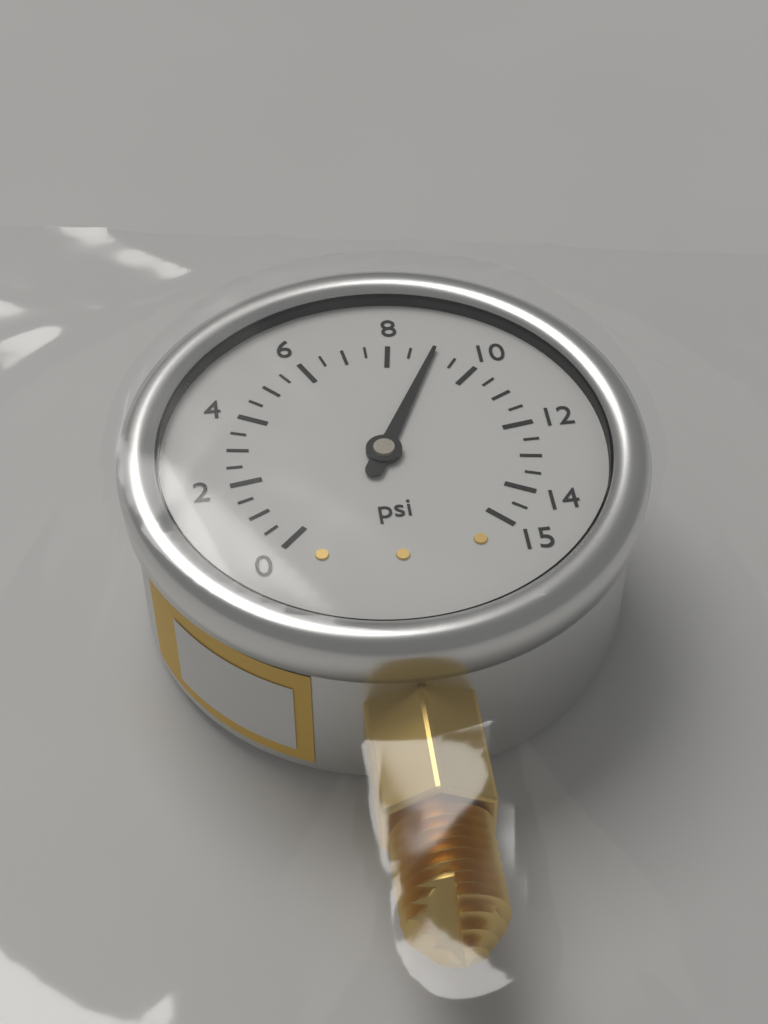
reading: 9.0 psi
